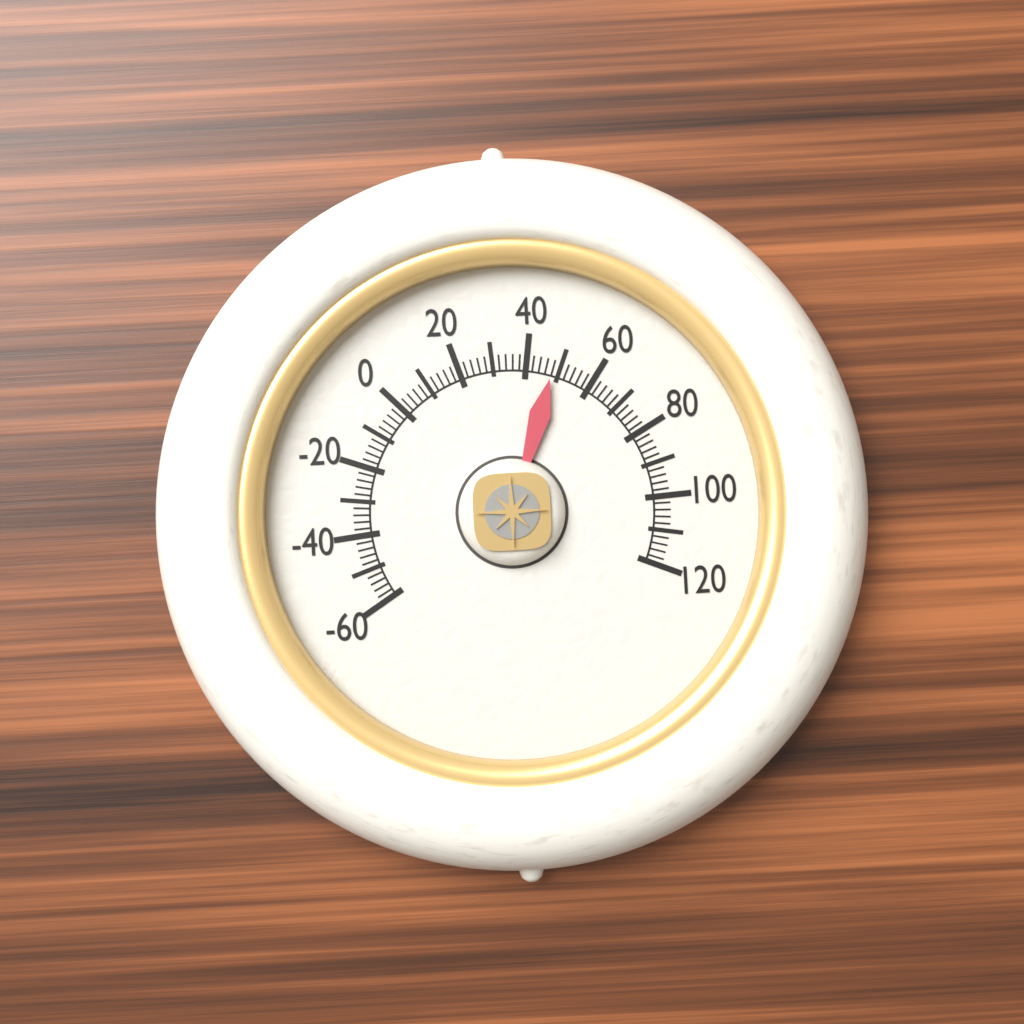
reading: 48 (no unit)
